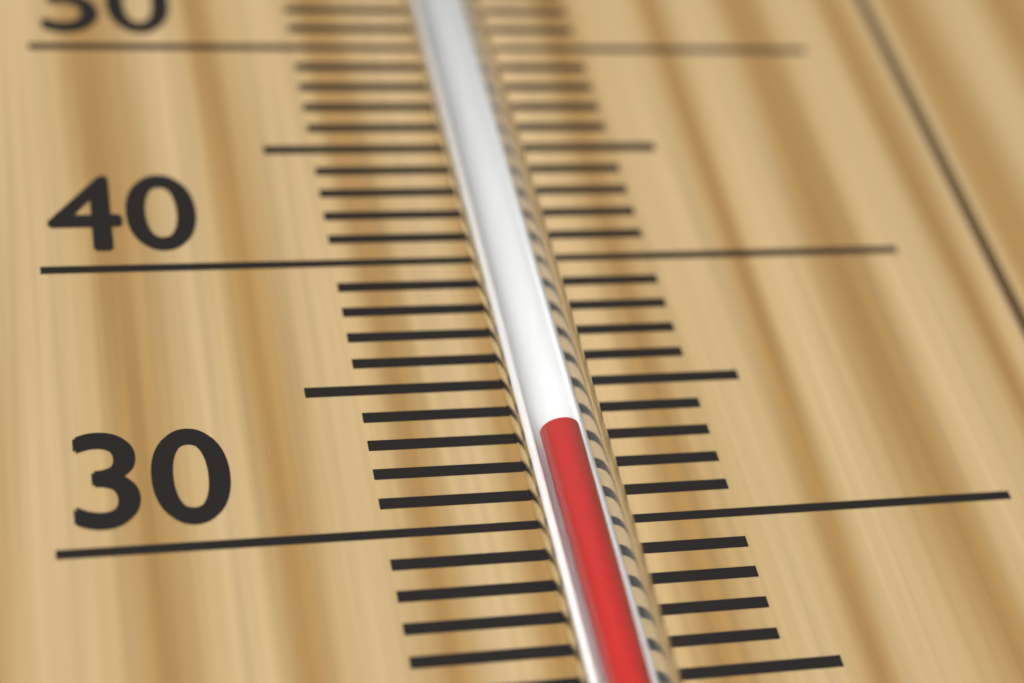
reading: 32 °C
